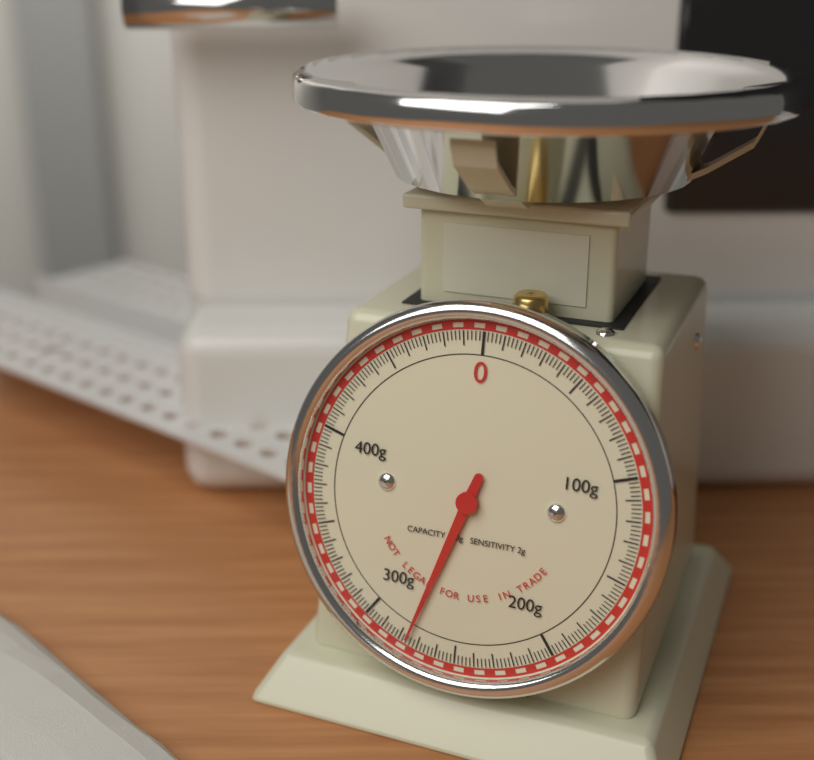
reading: 276 g
